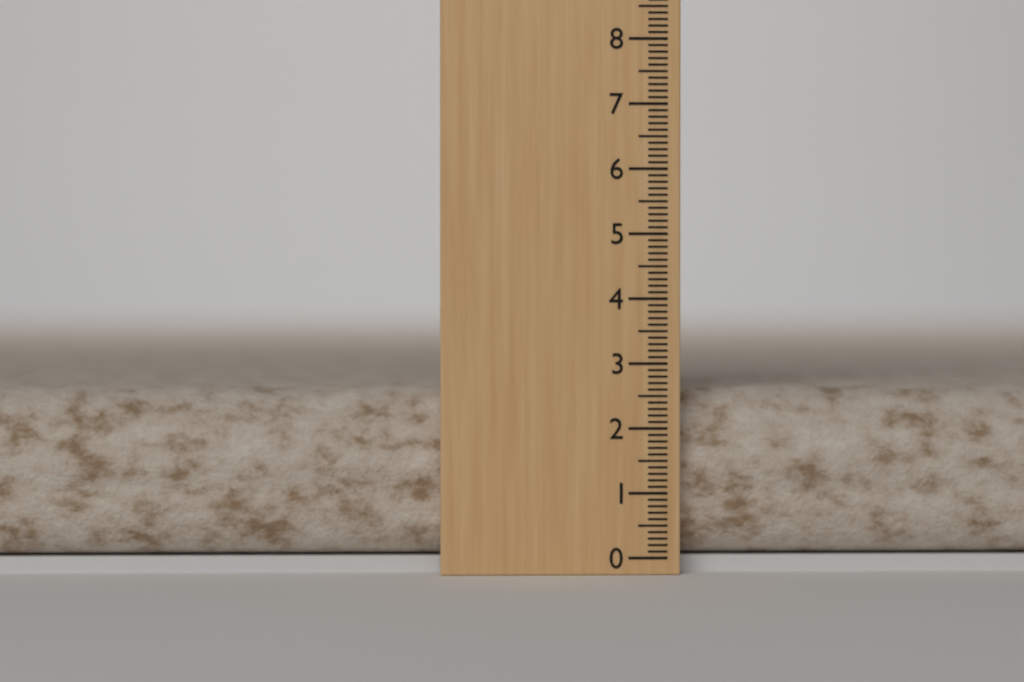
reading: 2.6 (no unit)
